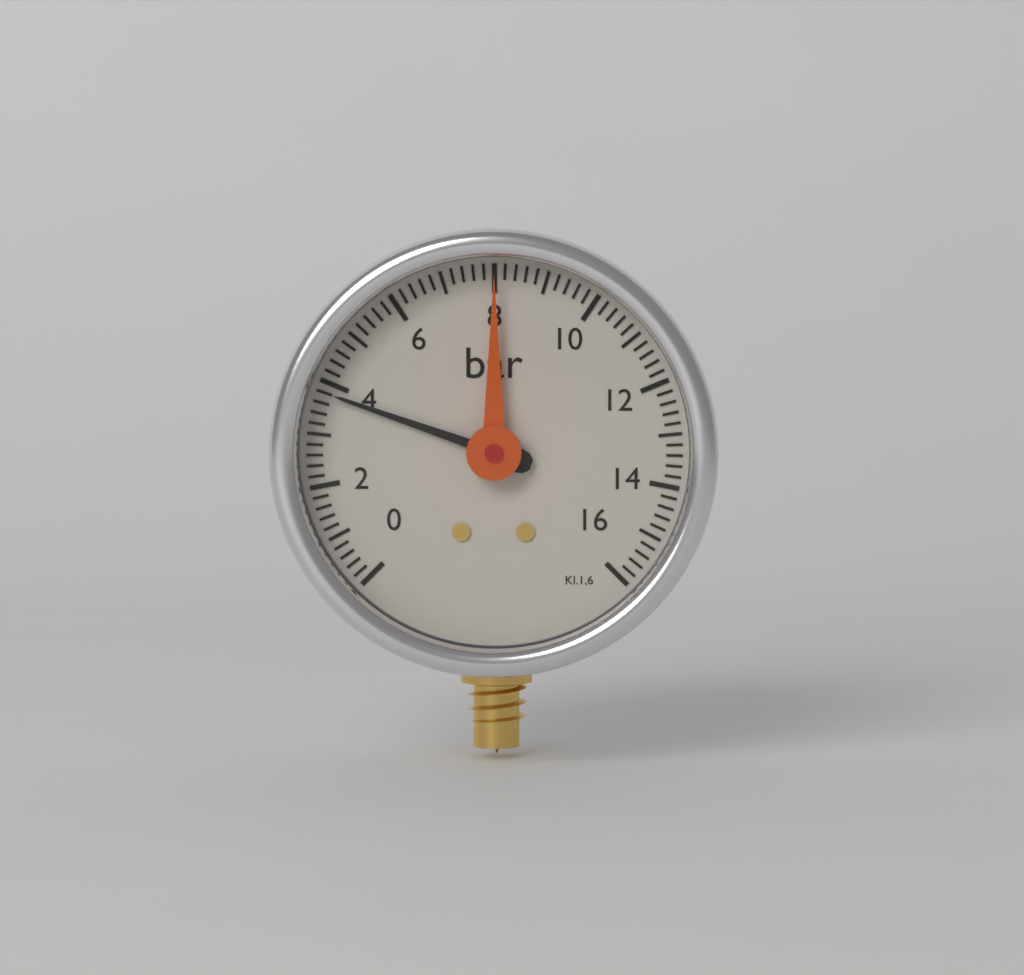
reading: 3.8 bar
